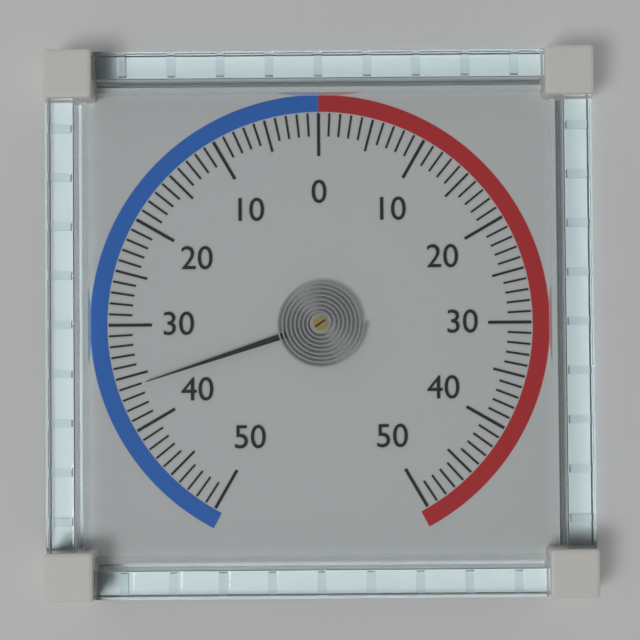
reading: -36 (no unit)
